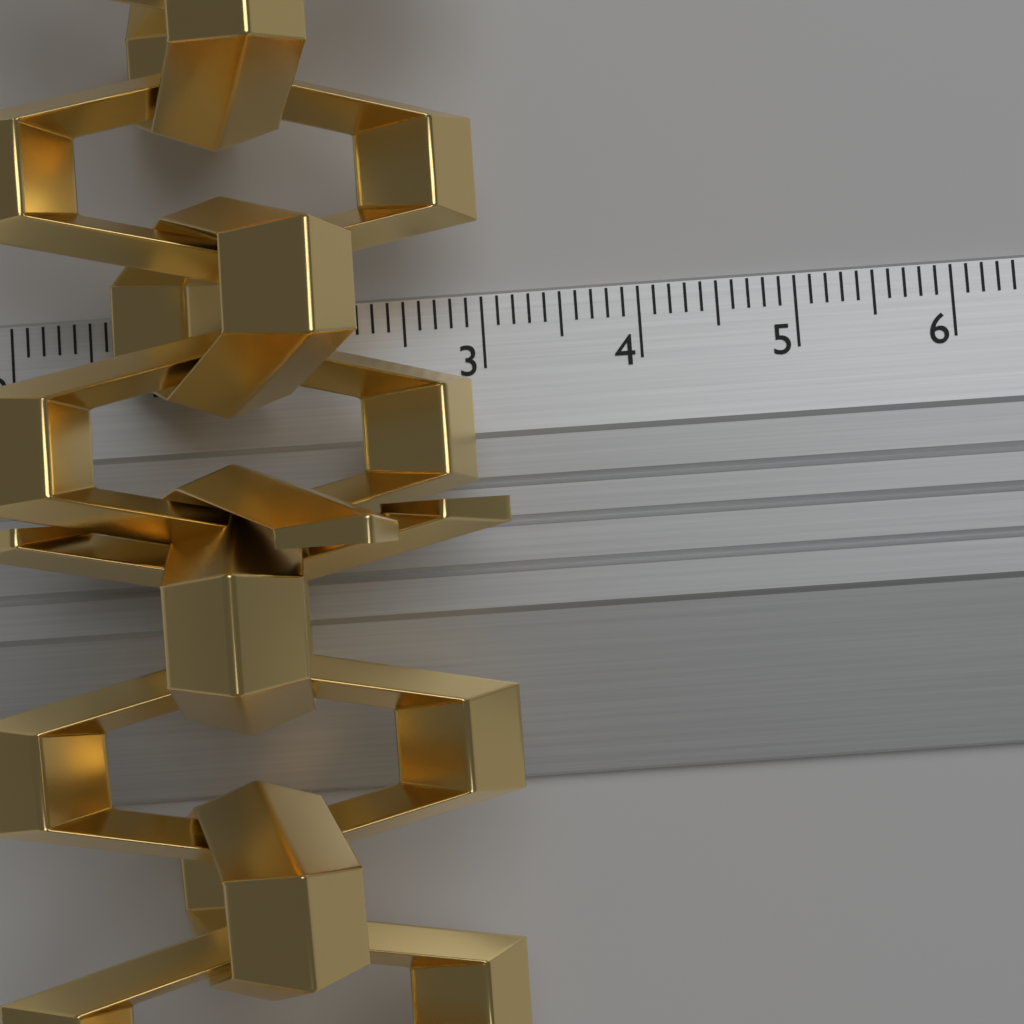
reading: 3.1 cm
